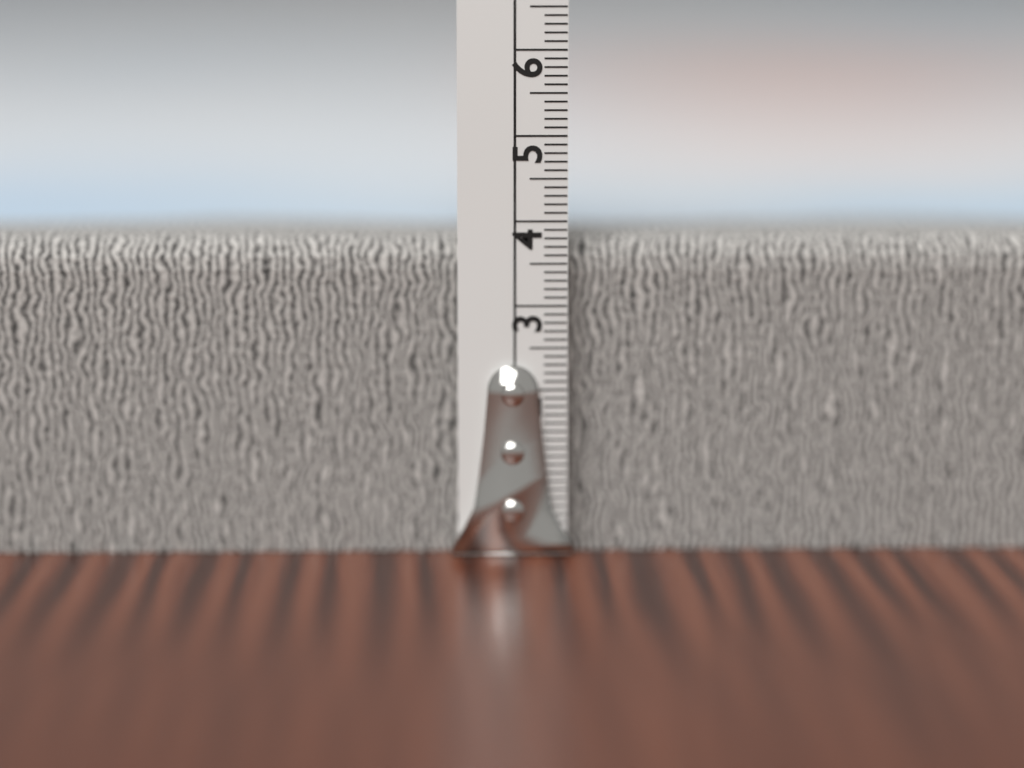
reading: 3.8 cm
